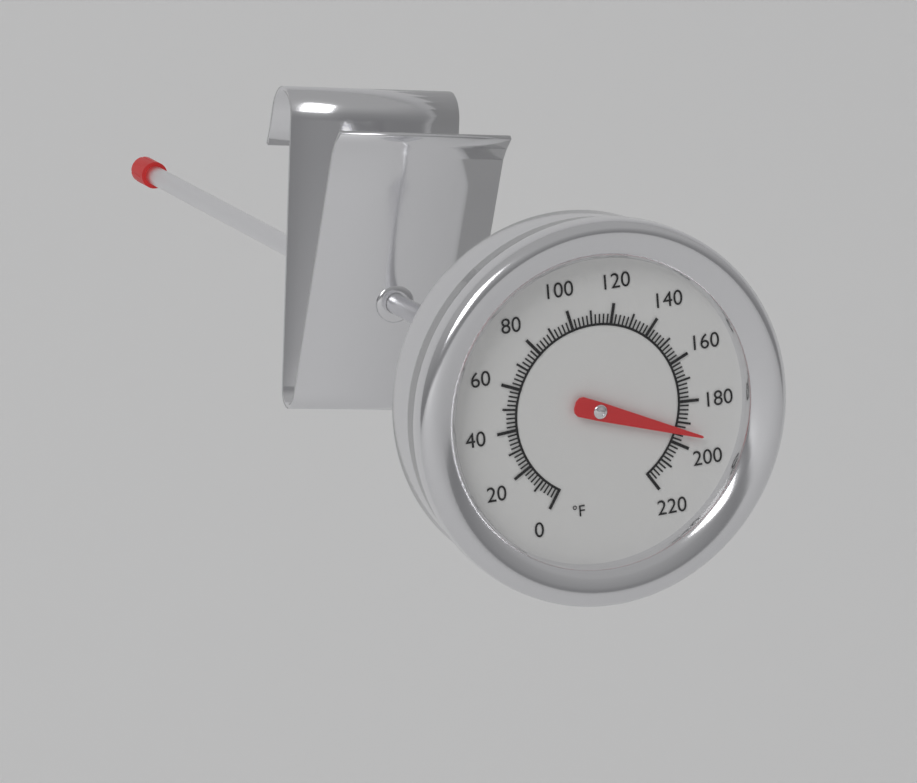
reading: 194 °F
